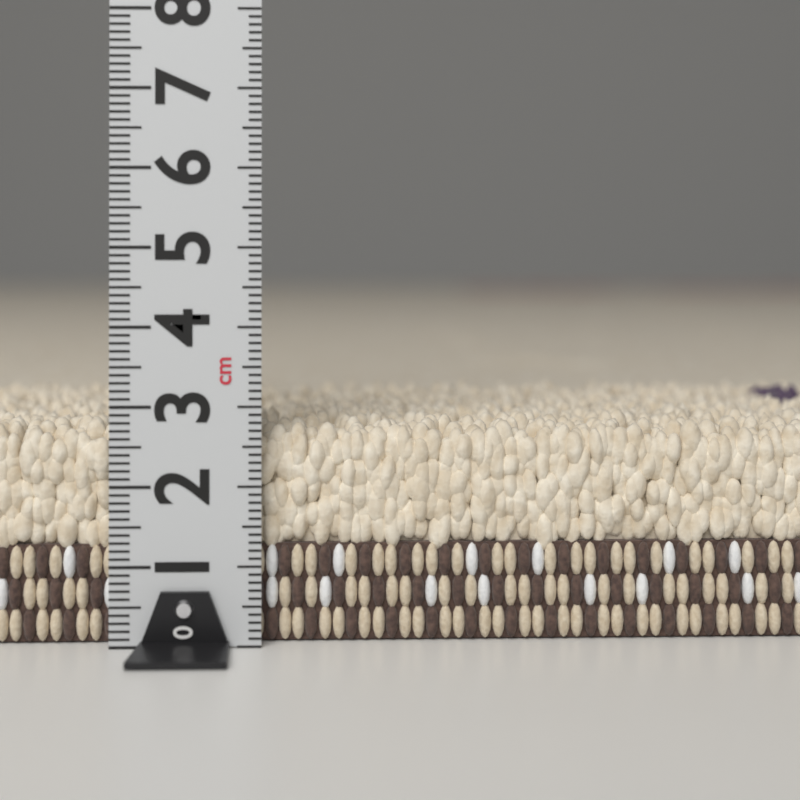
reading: 2.8 cm
